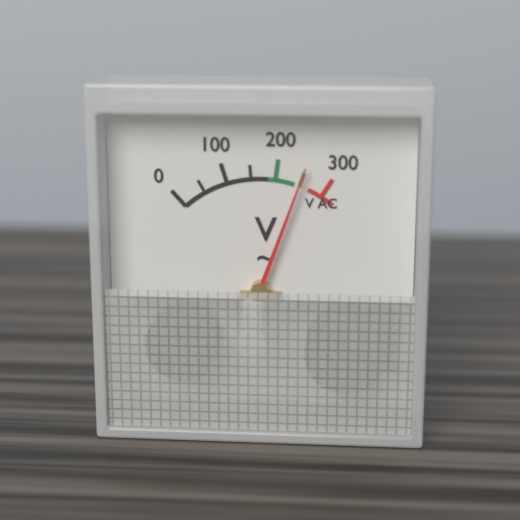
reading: 250 V
